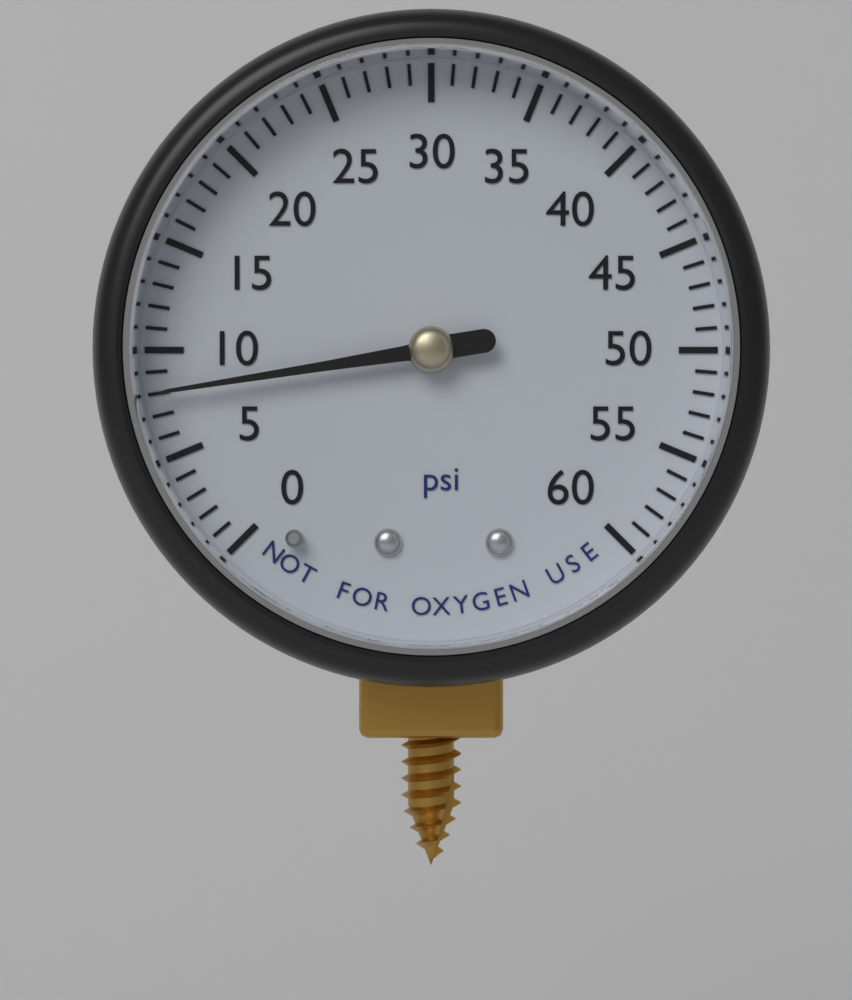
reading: 8 psi
